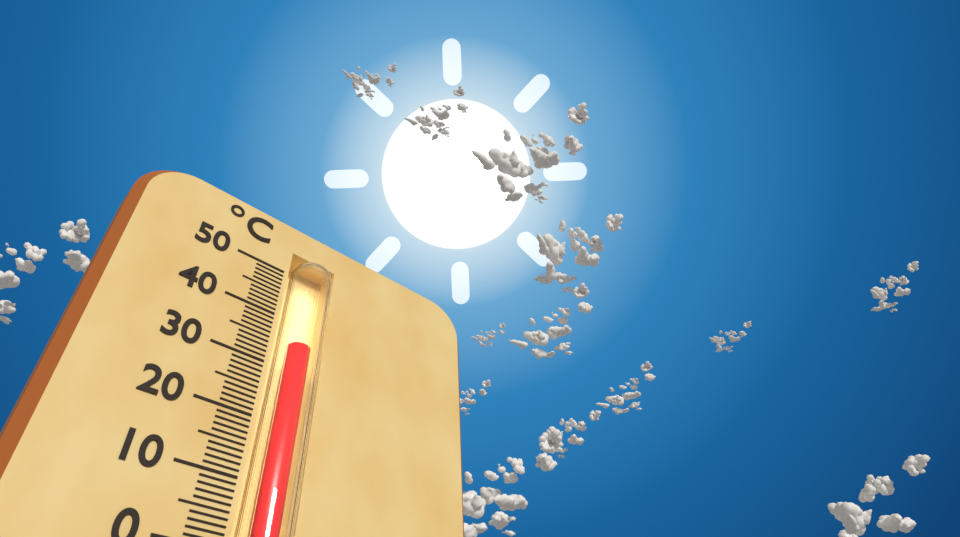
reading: 35 °C
